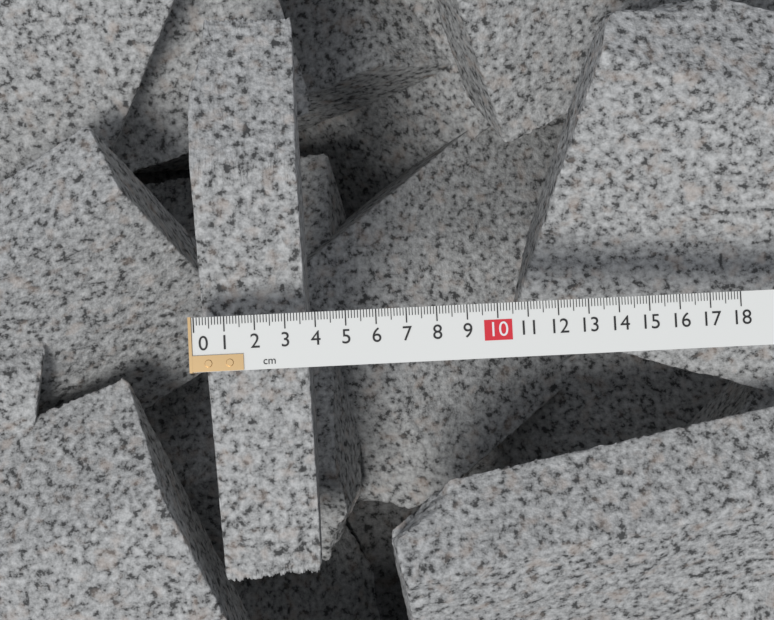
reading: 3.6 cm
